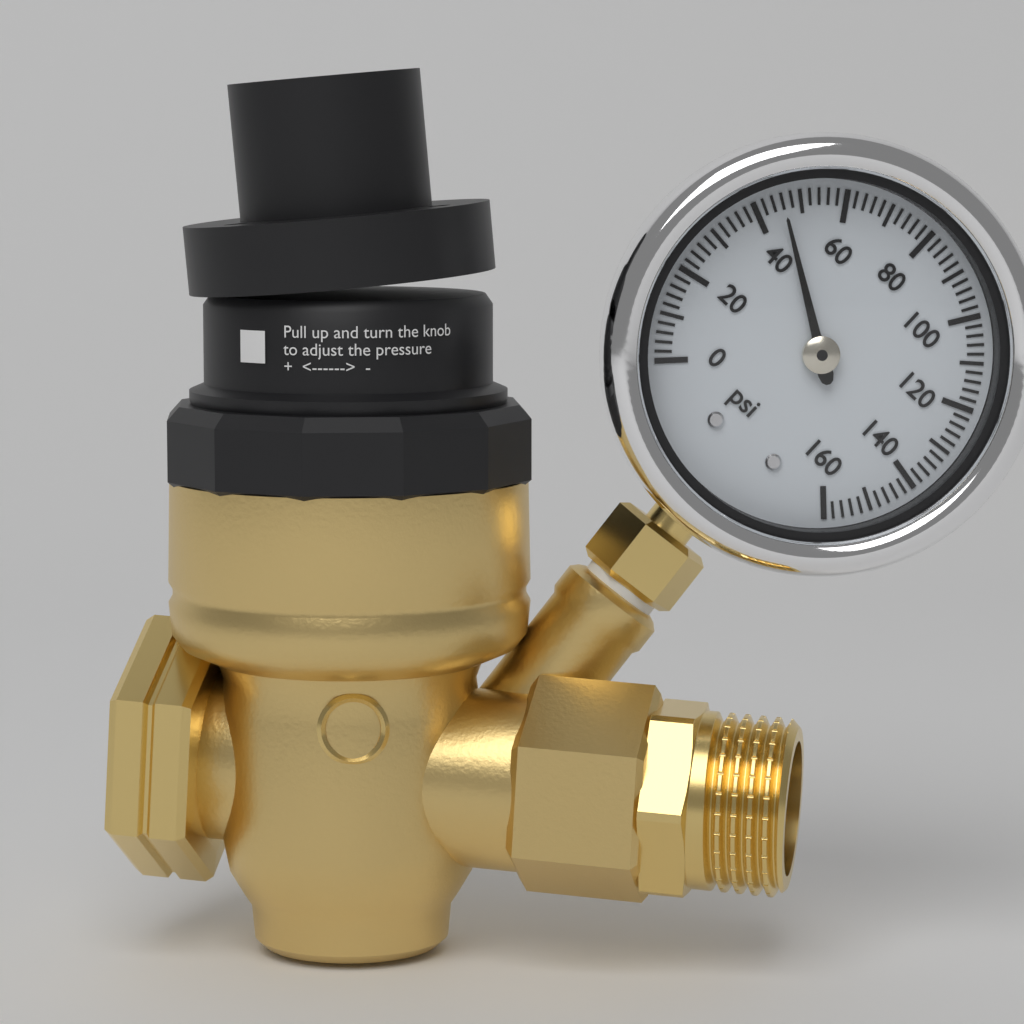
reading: 46 psi
